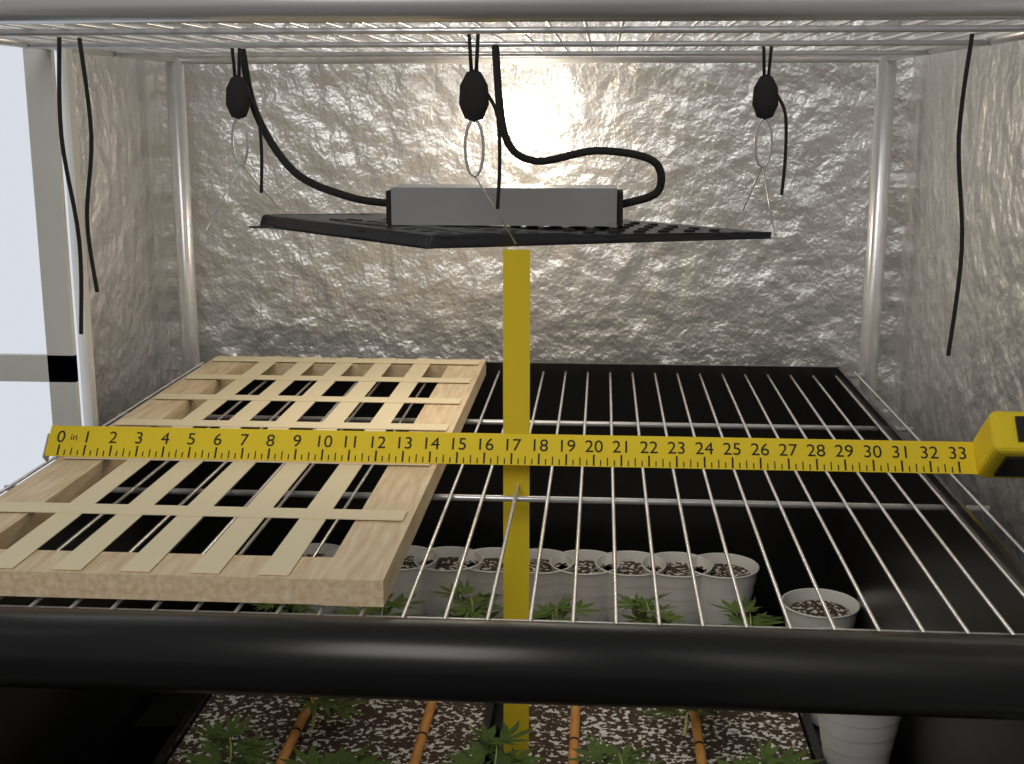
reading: 14.25 in
